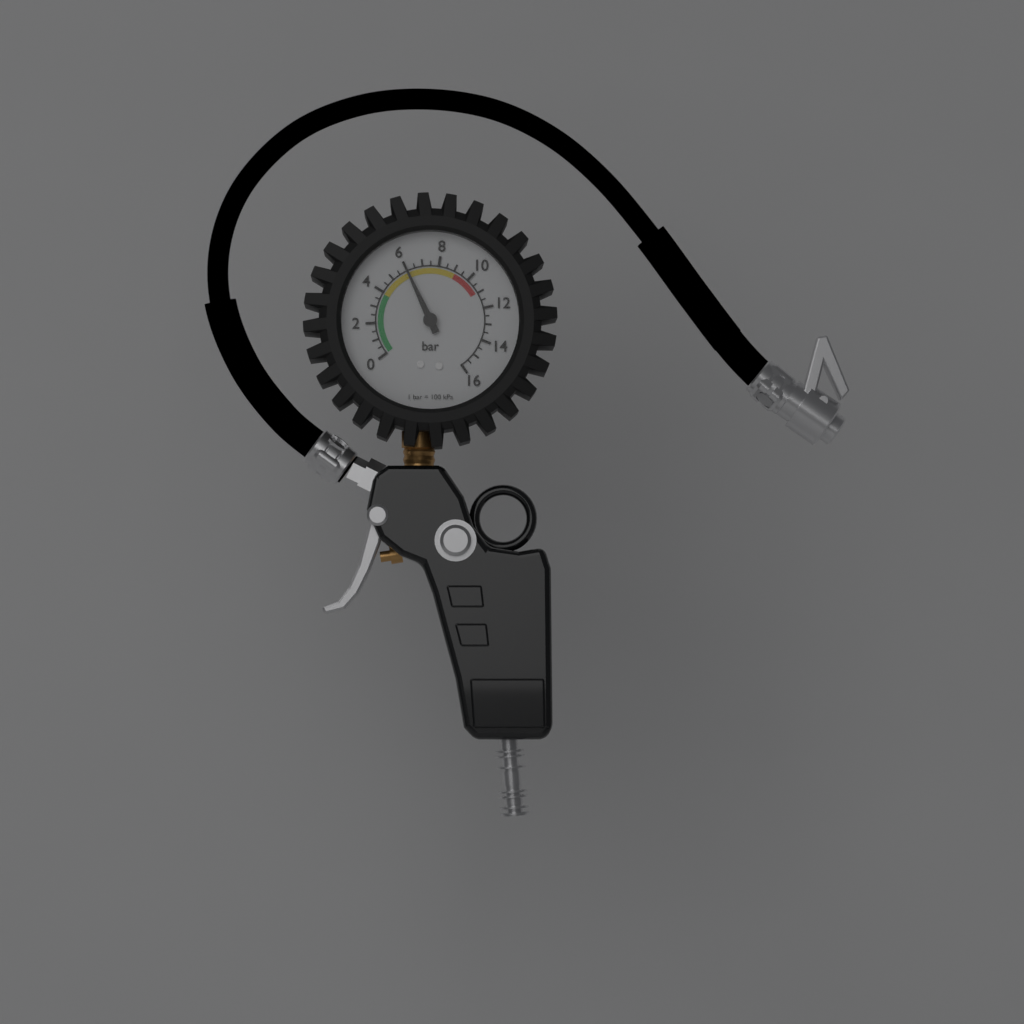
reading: 6.0 bar
